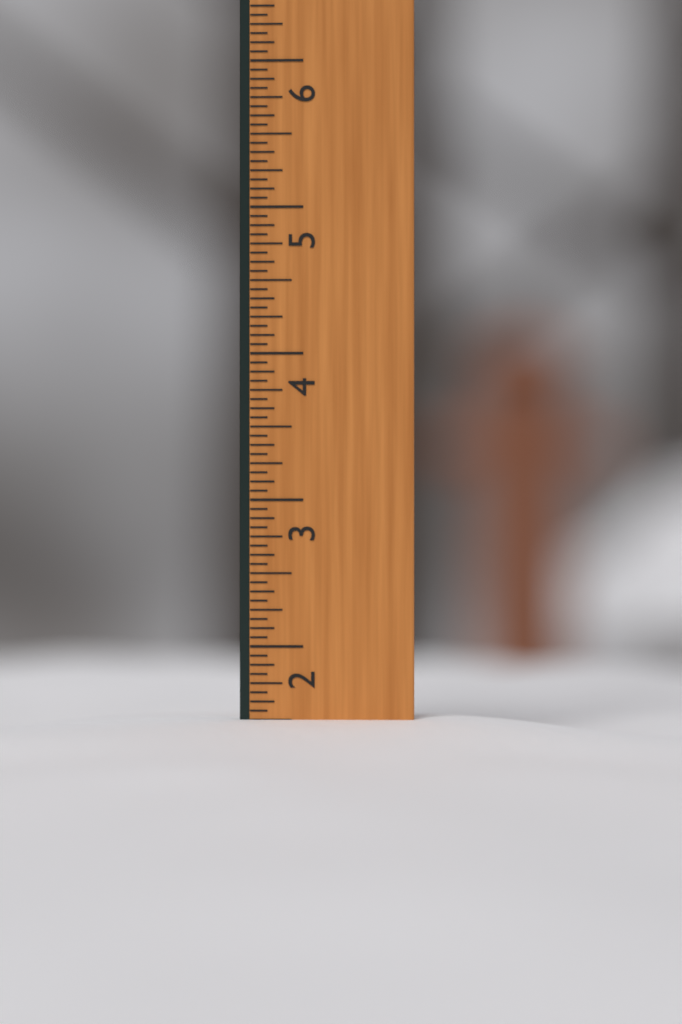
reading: 1.5000 in
